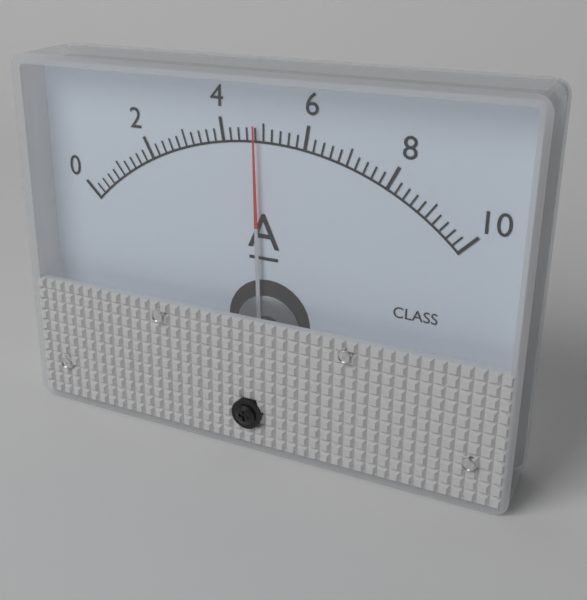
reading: 4.8 A
